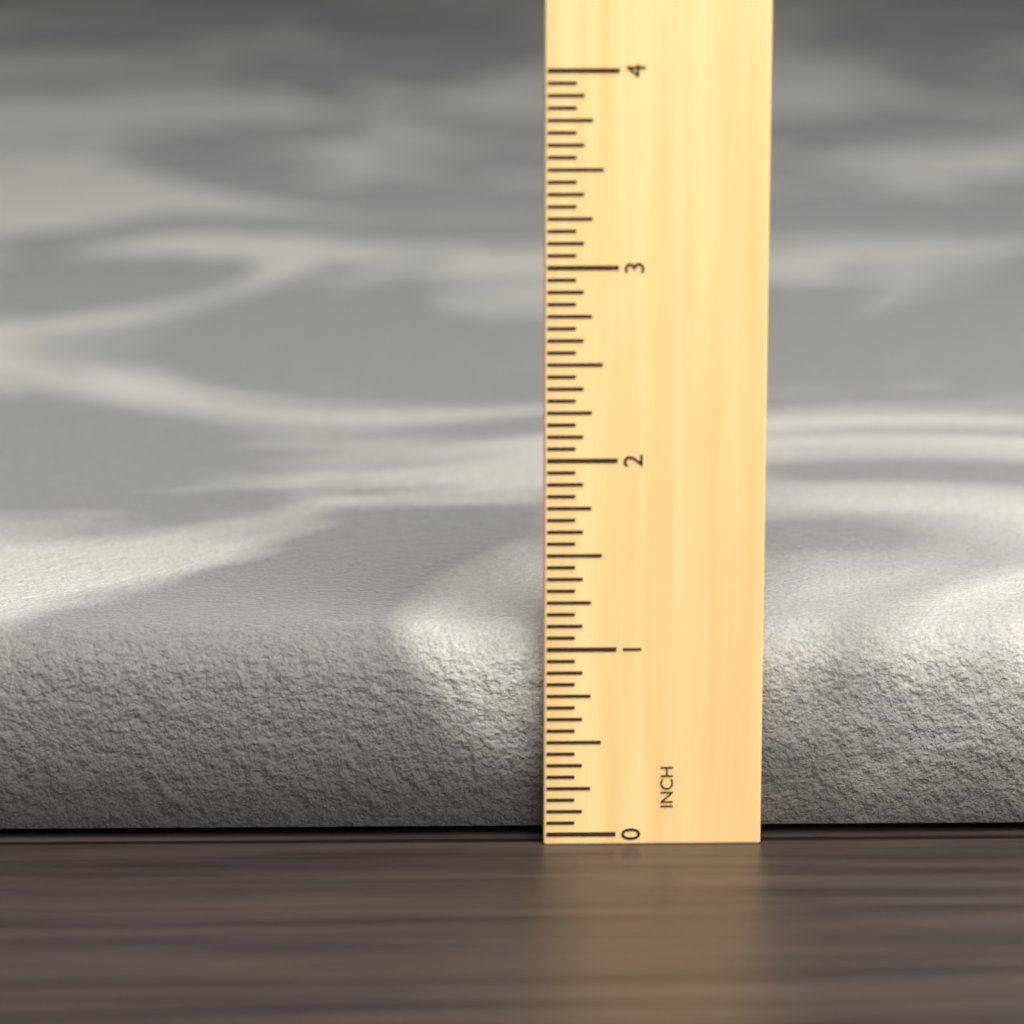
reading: 1.0625 in
